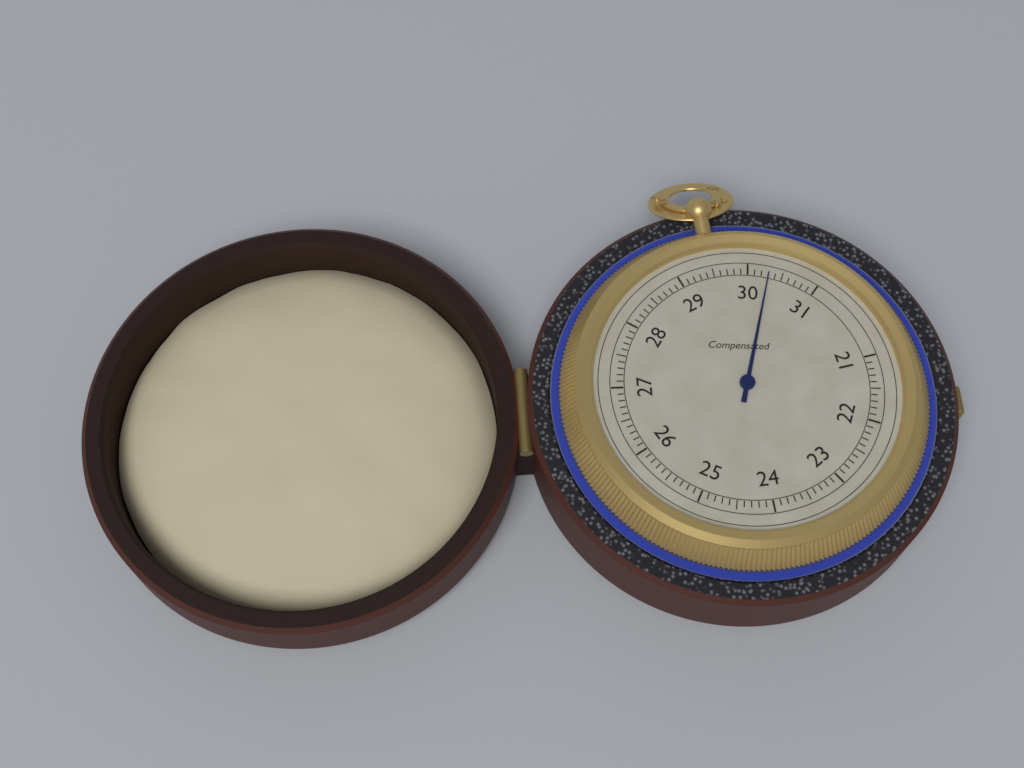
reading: 30.3 (no unit)
